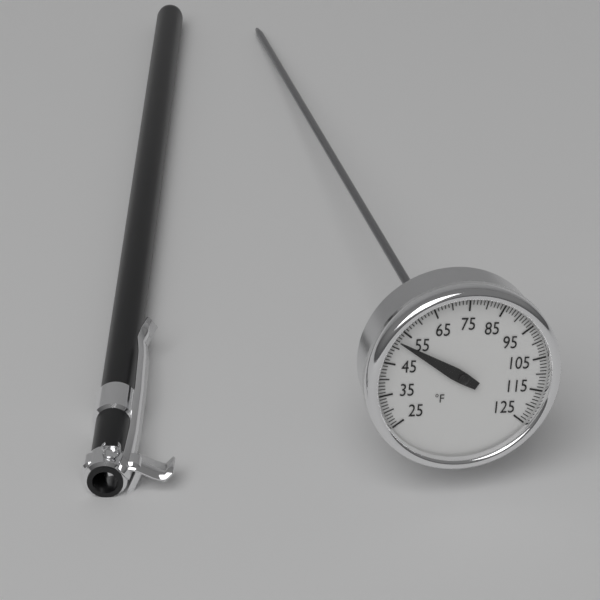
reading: 52 °F
